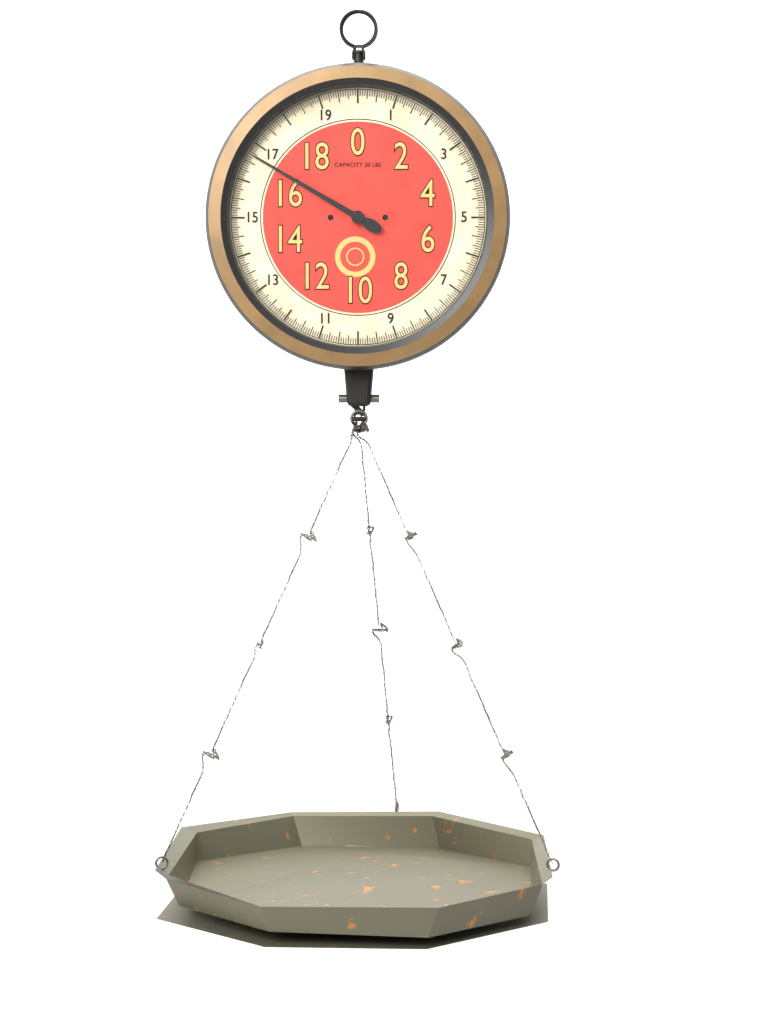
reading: 16.6875 lbs
